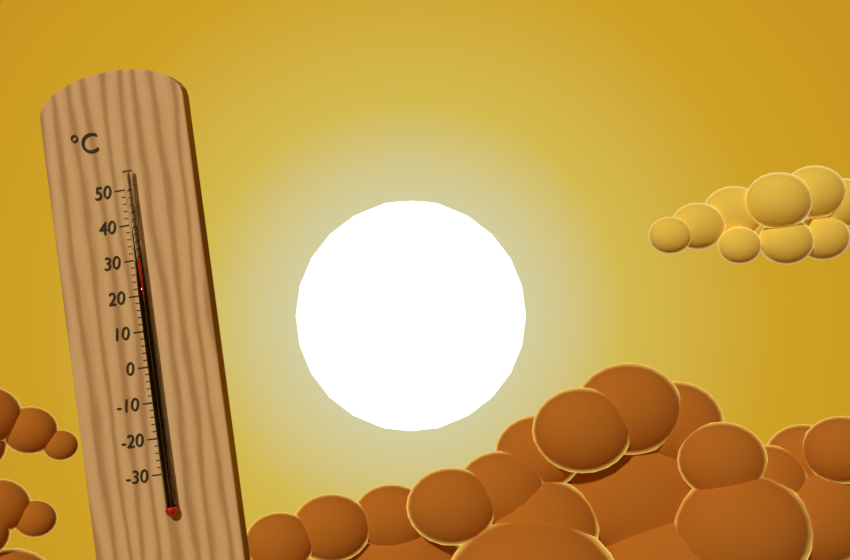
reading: 30 °C
